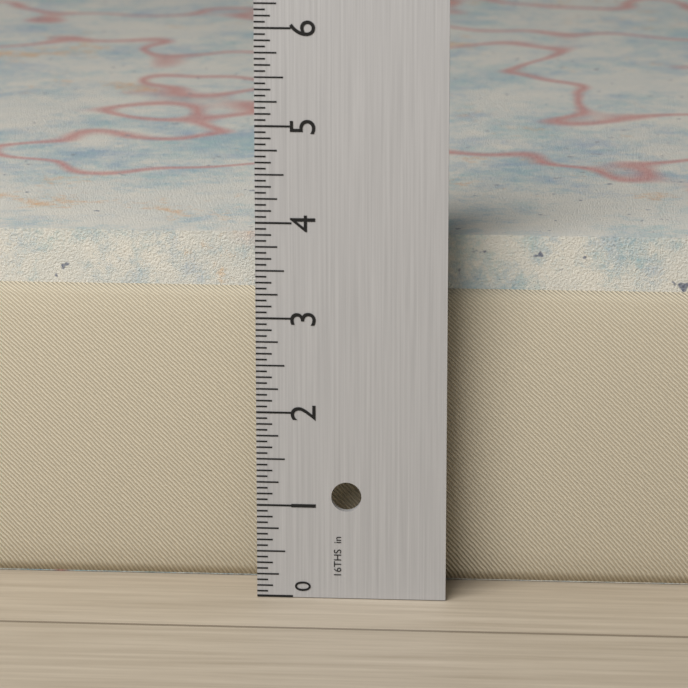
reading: 3.7500 in
